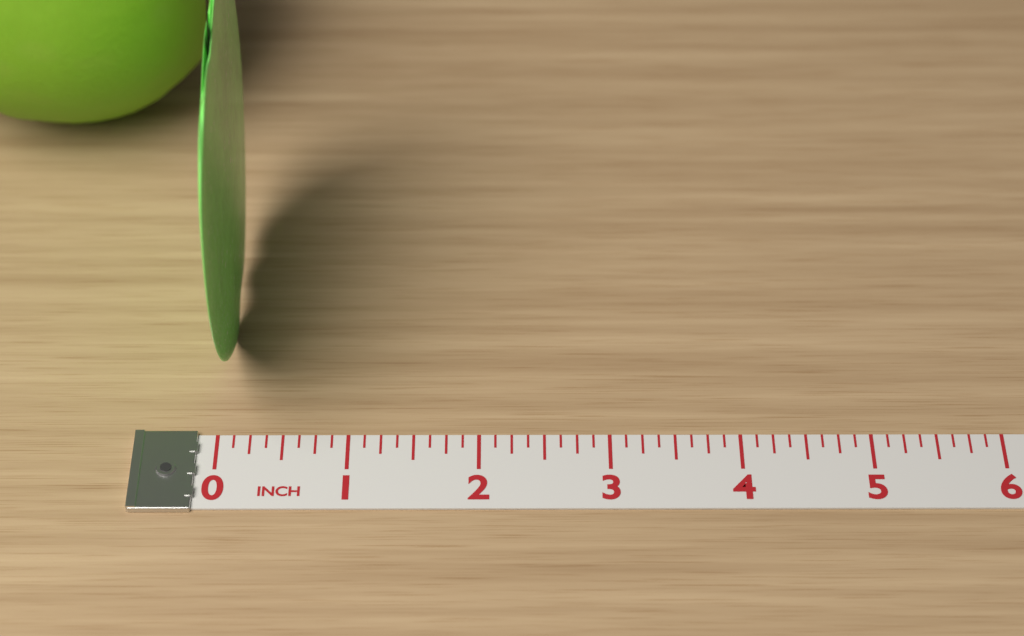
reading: 0.125 inch
